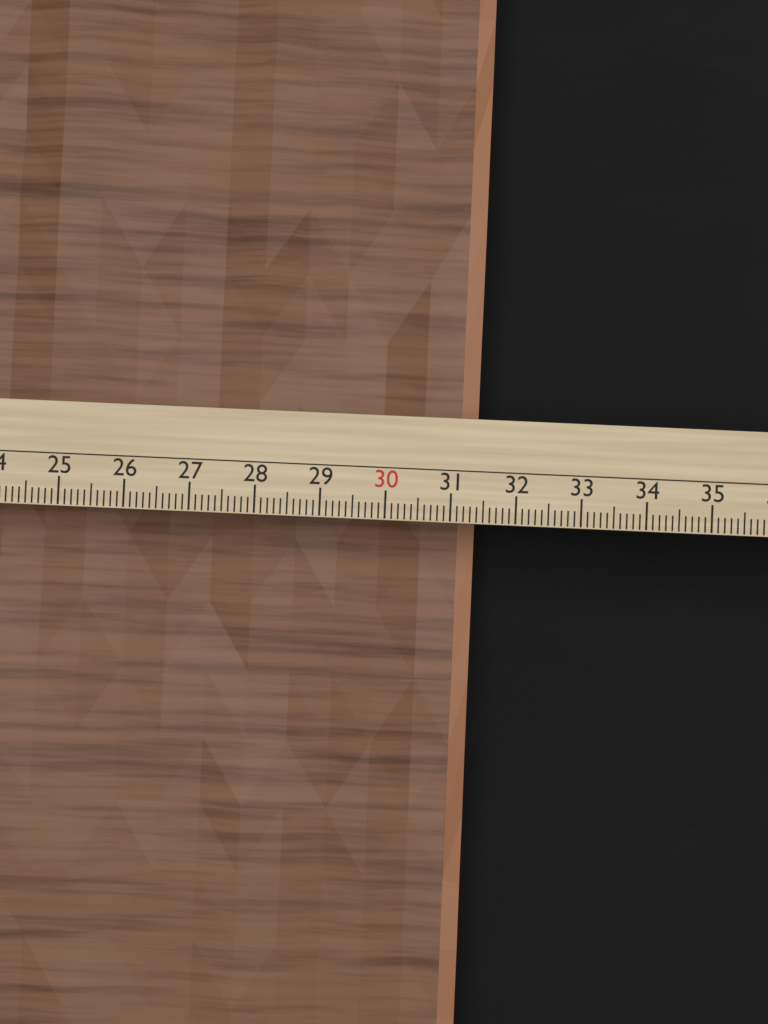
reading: 31.5 cm
